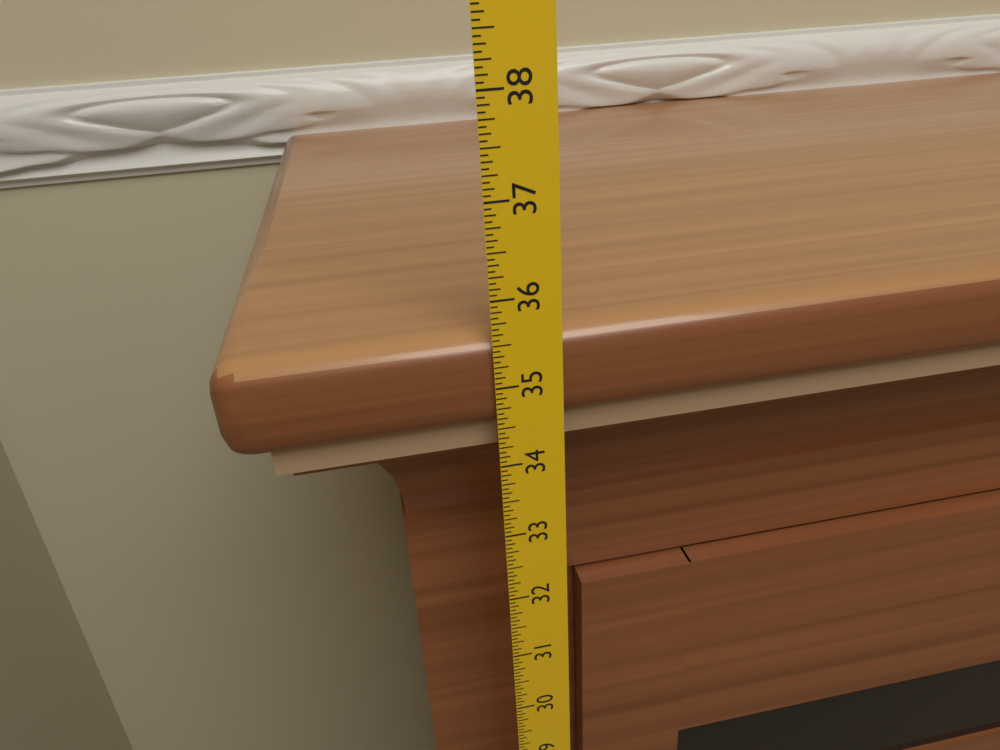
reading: 35.5625 in
